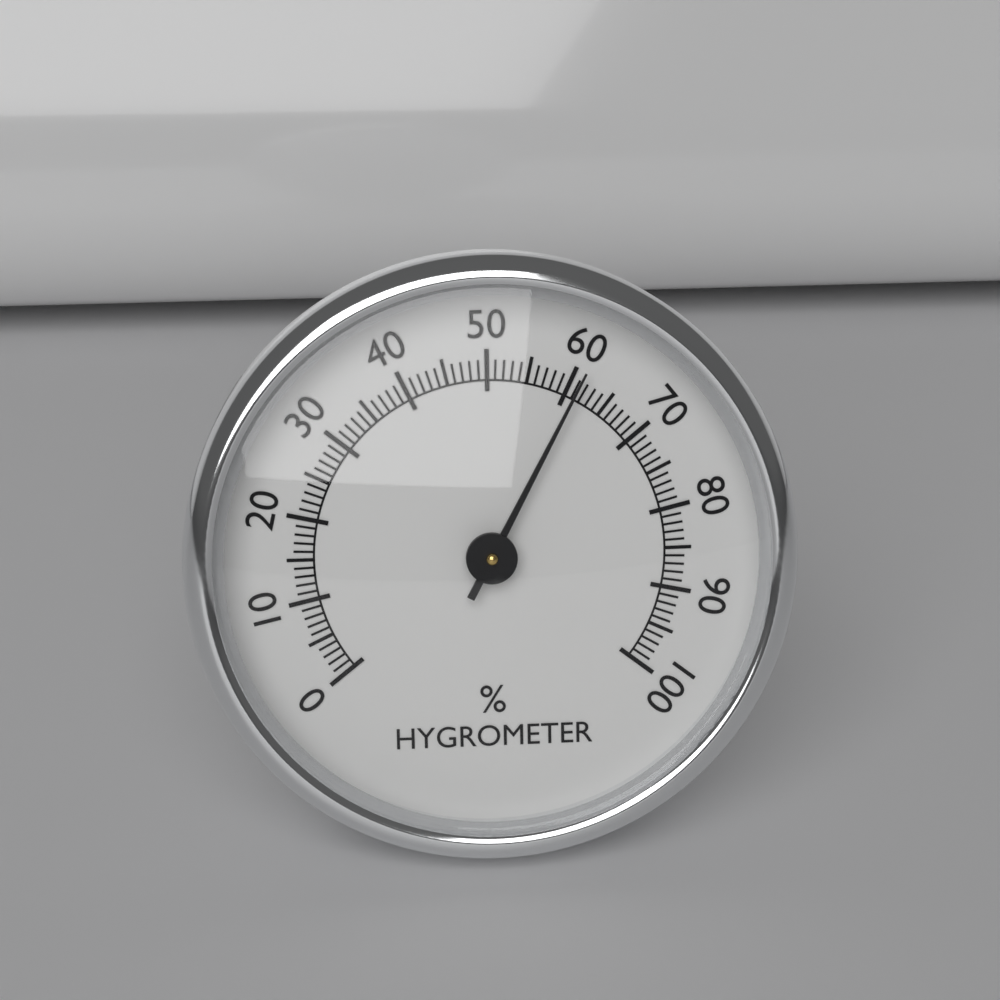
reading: 61 %
